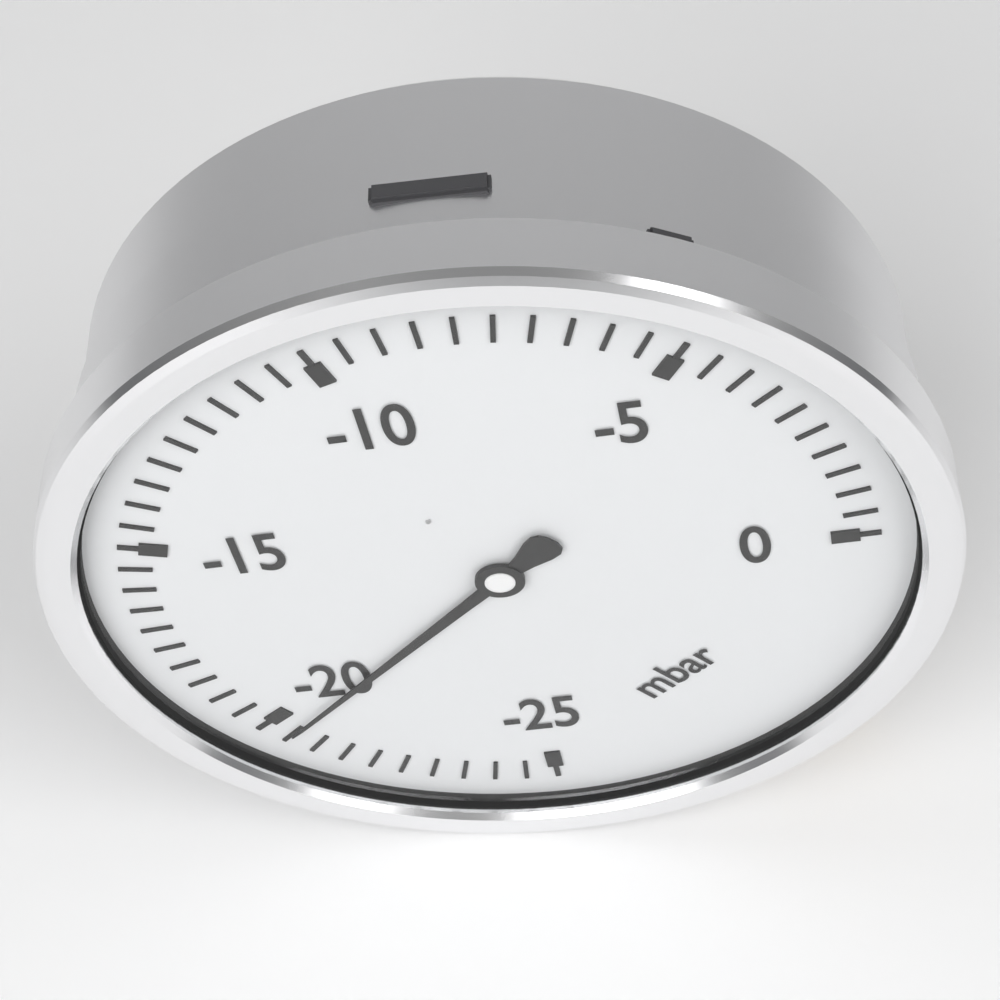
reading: -20.5 mbar
